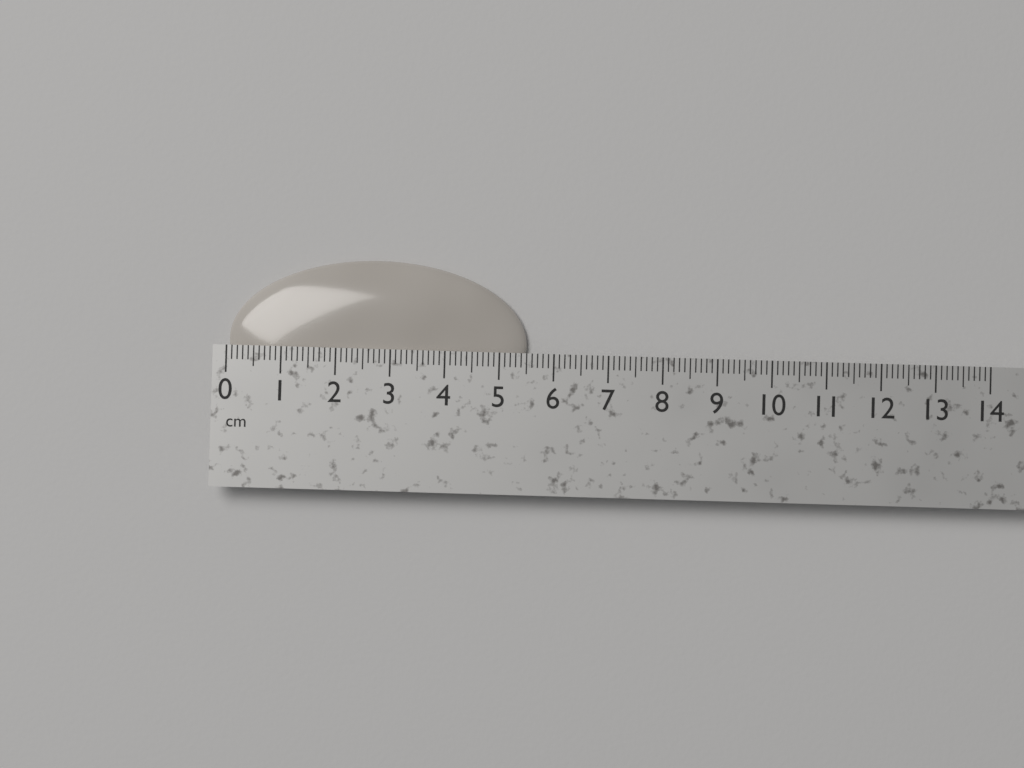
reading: 5.5 cm
